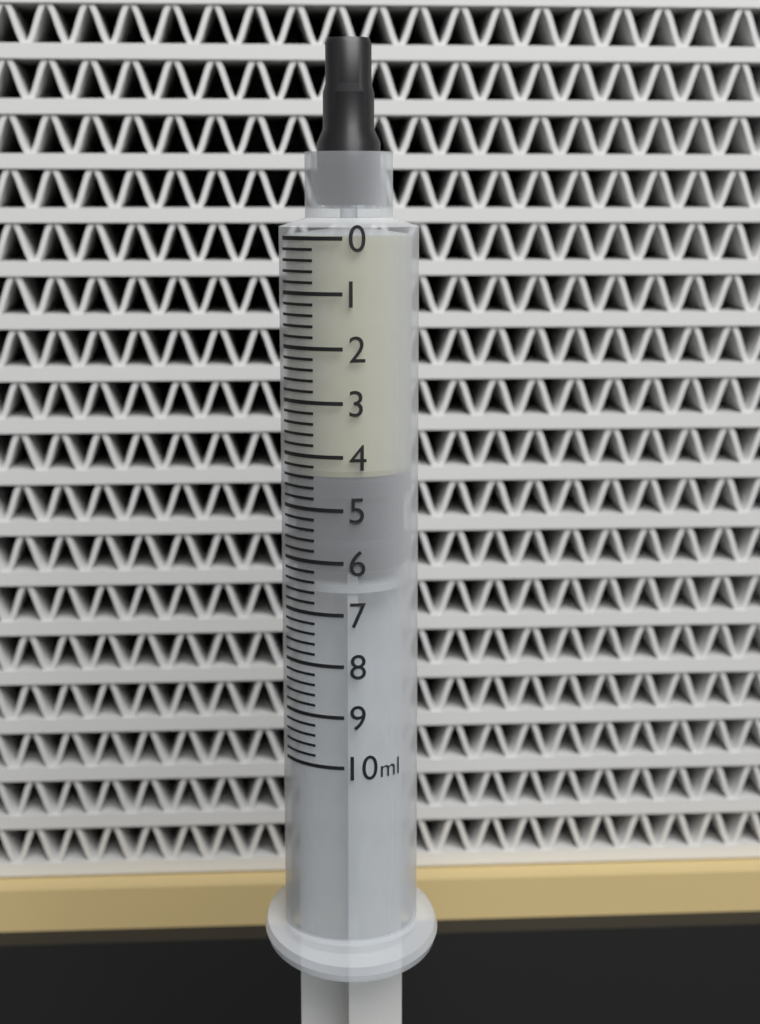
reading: 4.4 ml
